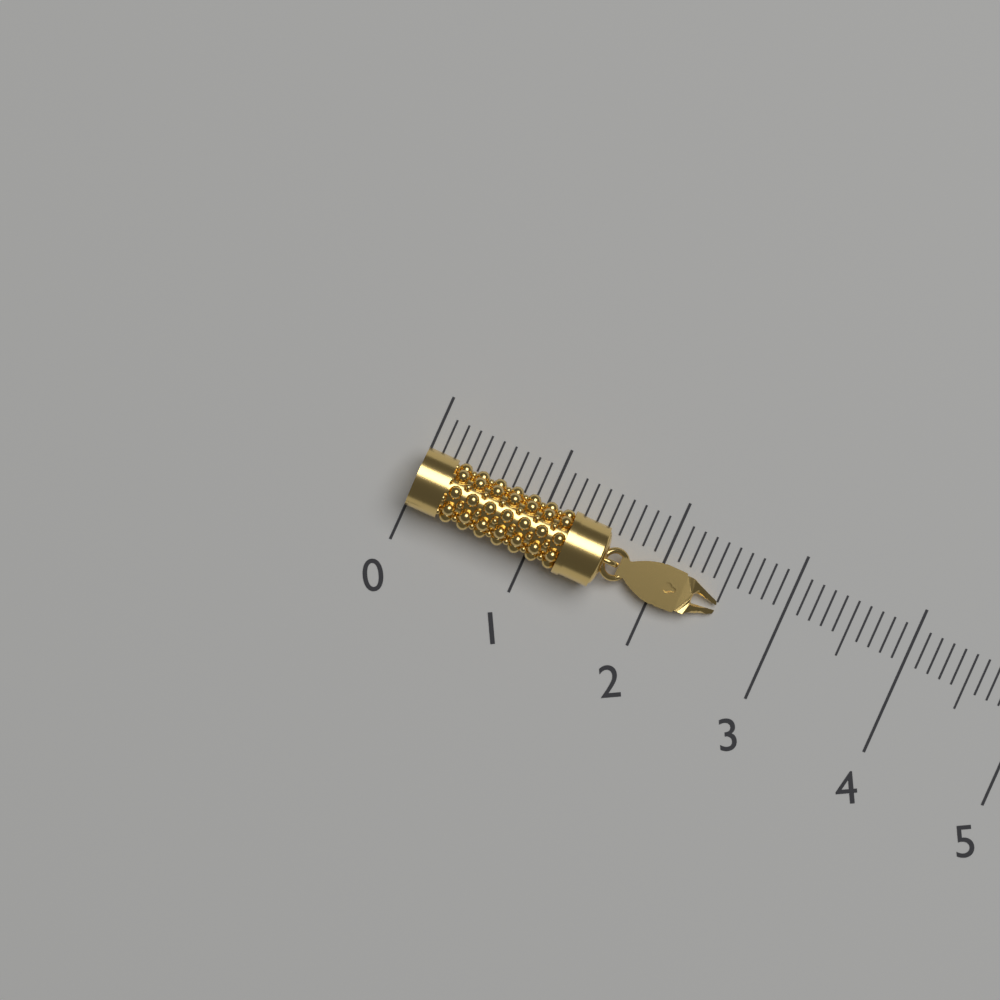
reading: 2.5 (no unit)
